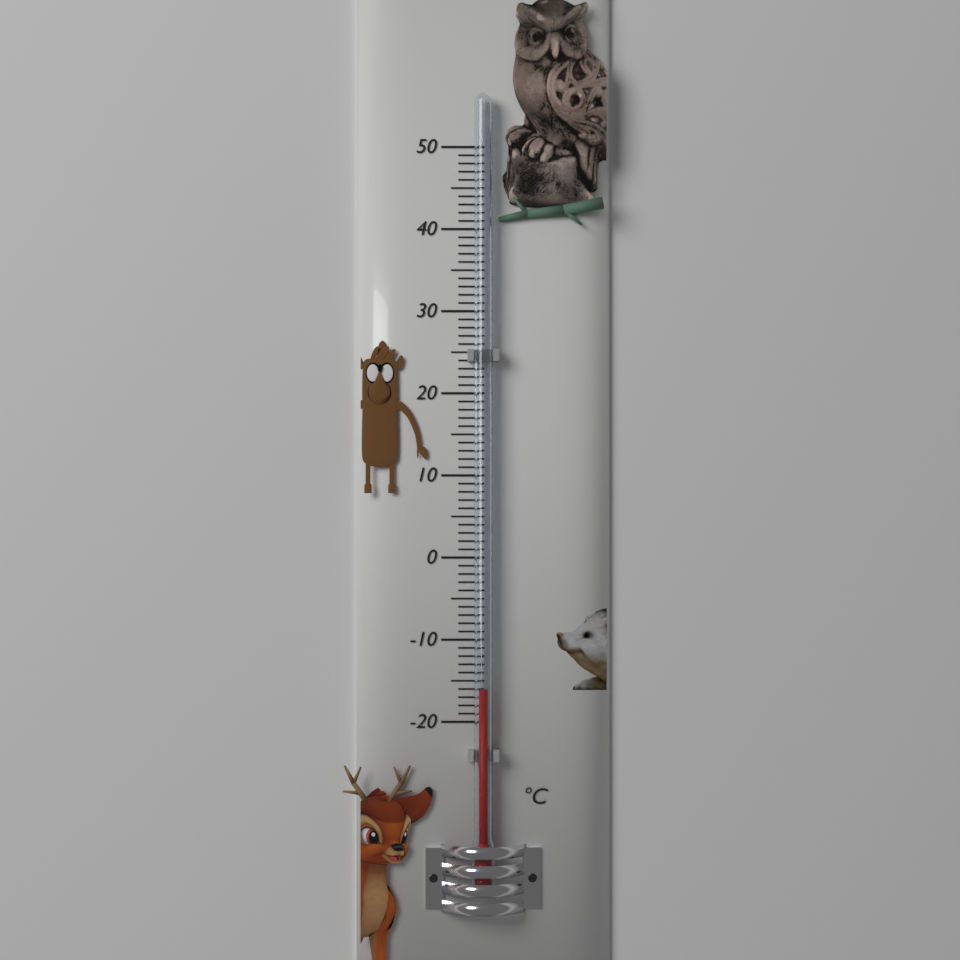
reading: -16 °C
